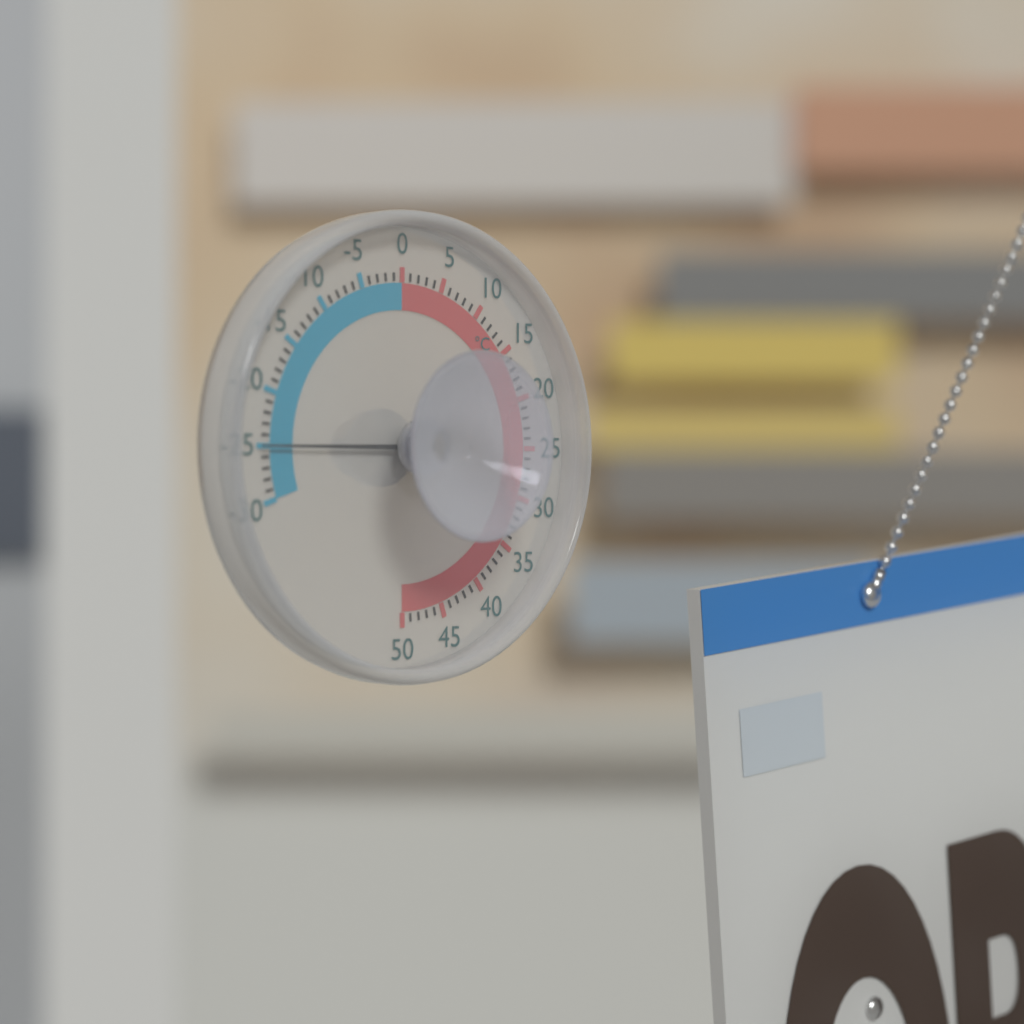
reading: -25 °C
